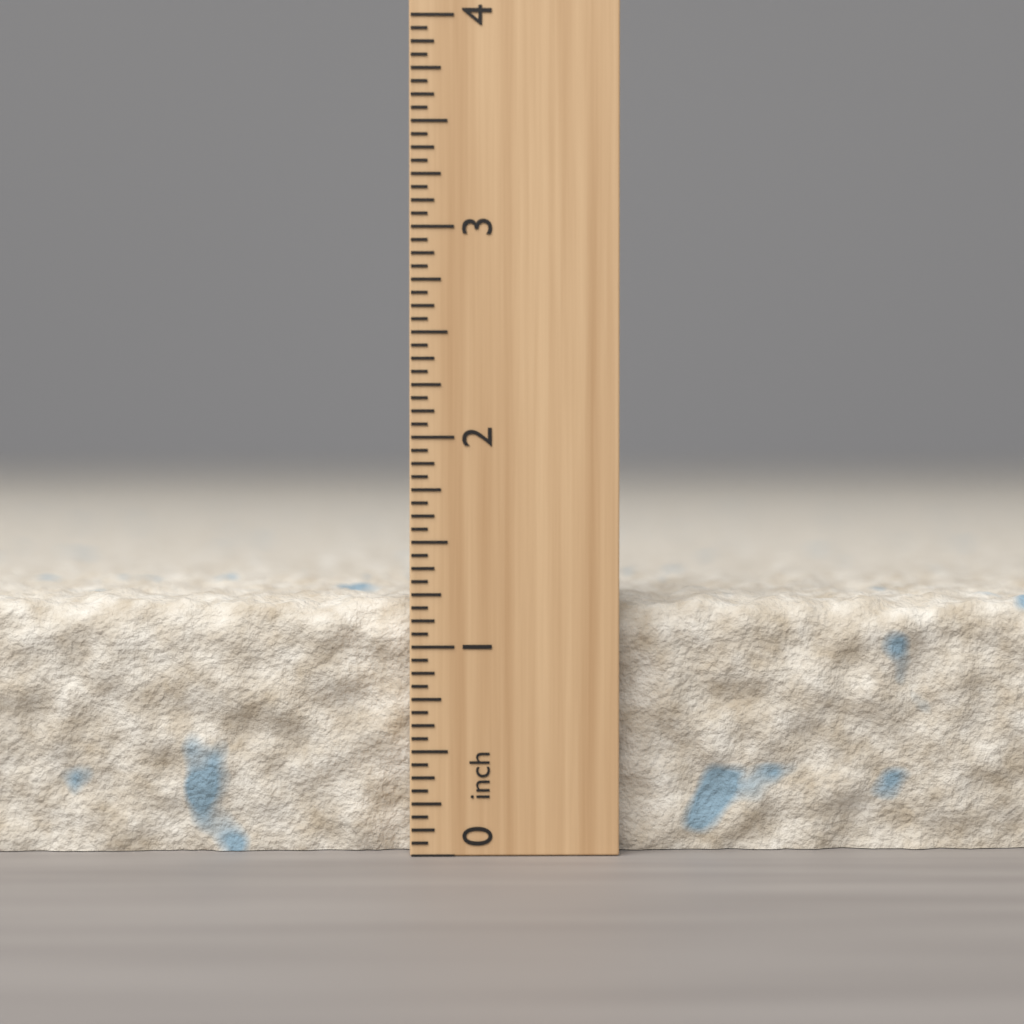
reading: 1.2500 inch
